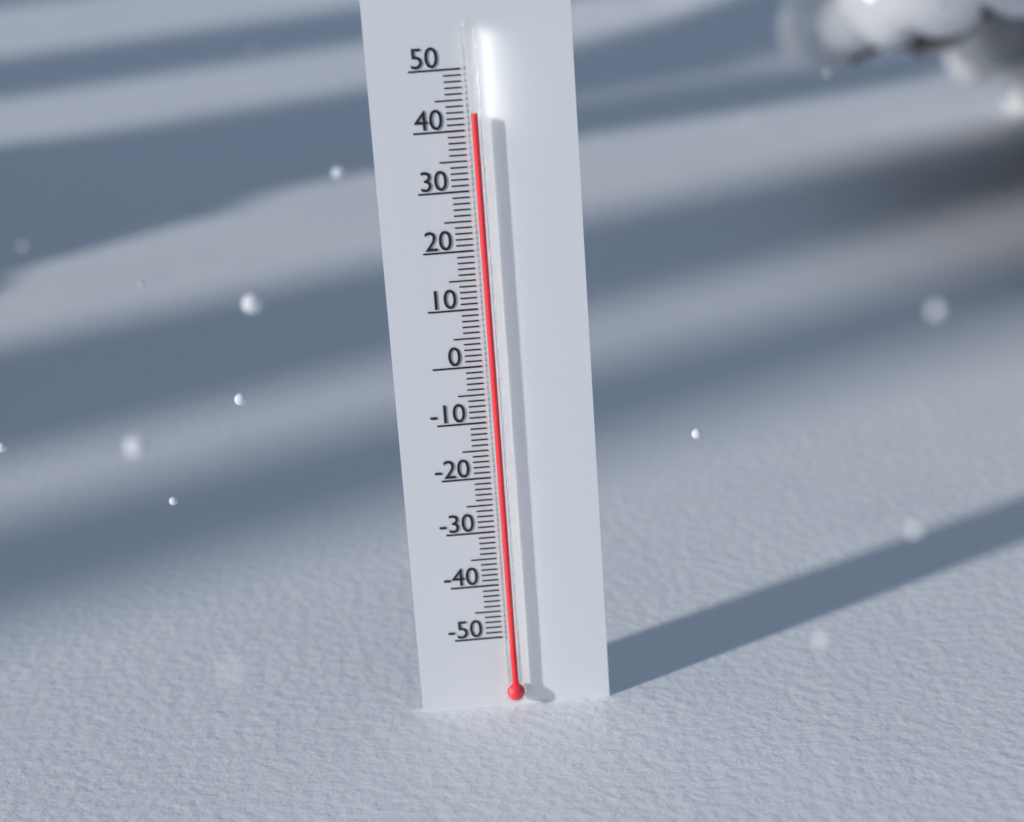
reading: 43 (no unit)
